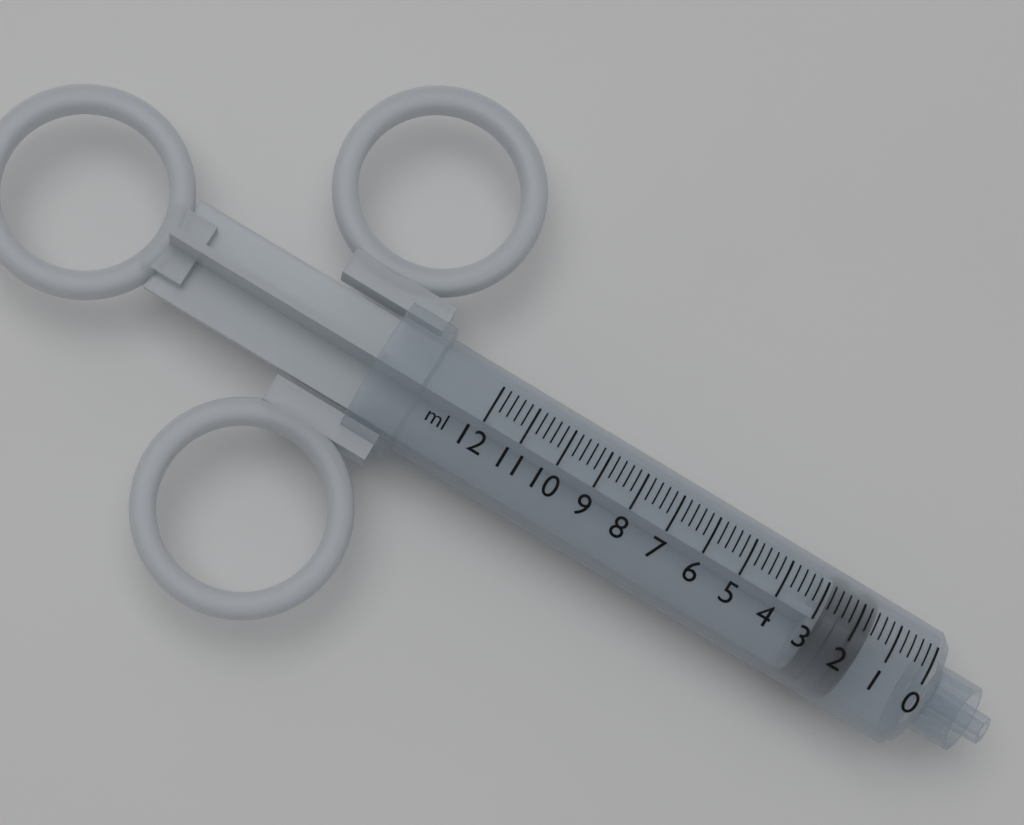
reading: 1.6 ml
